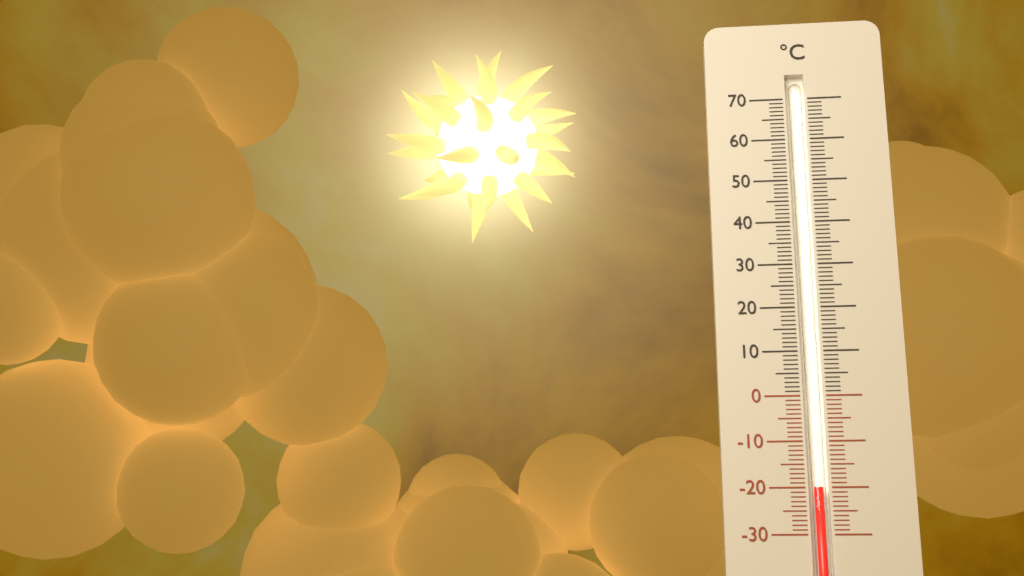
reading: -20 °C
